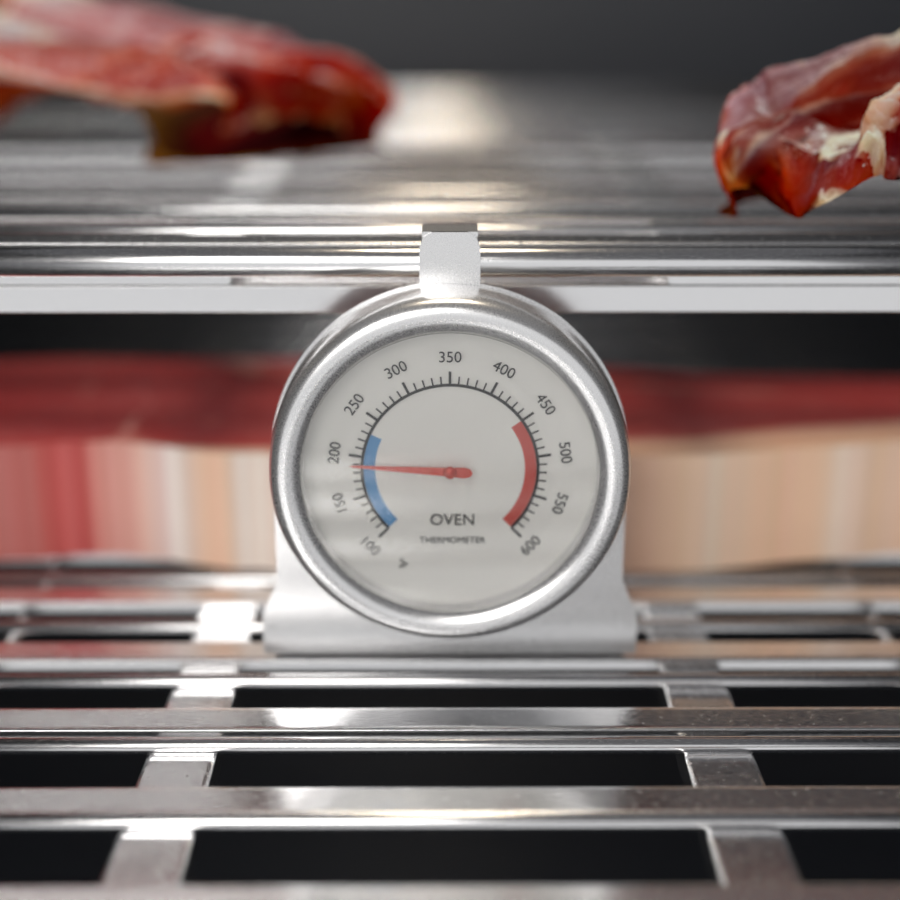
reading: 190 °F
